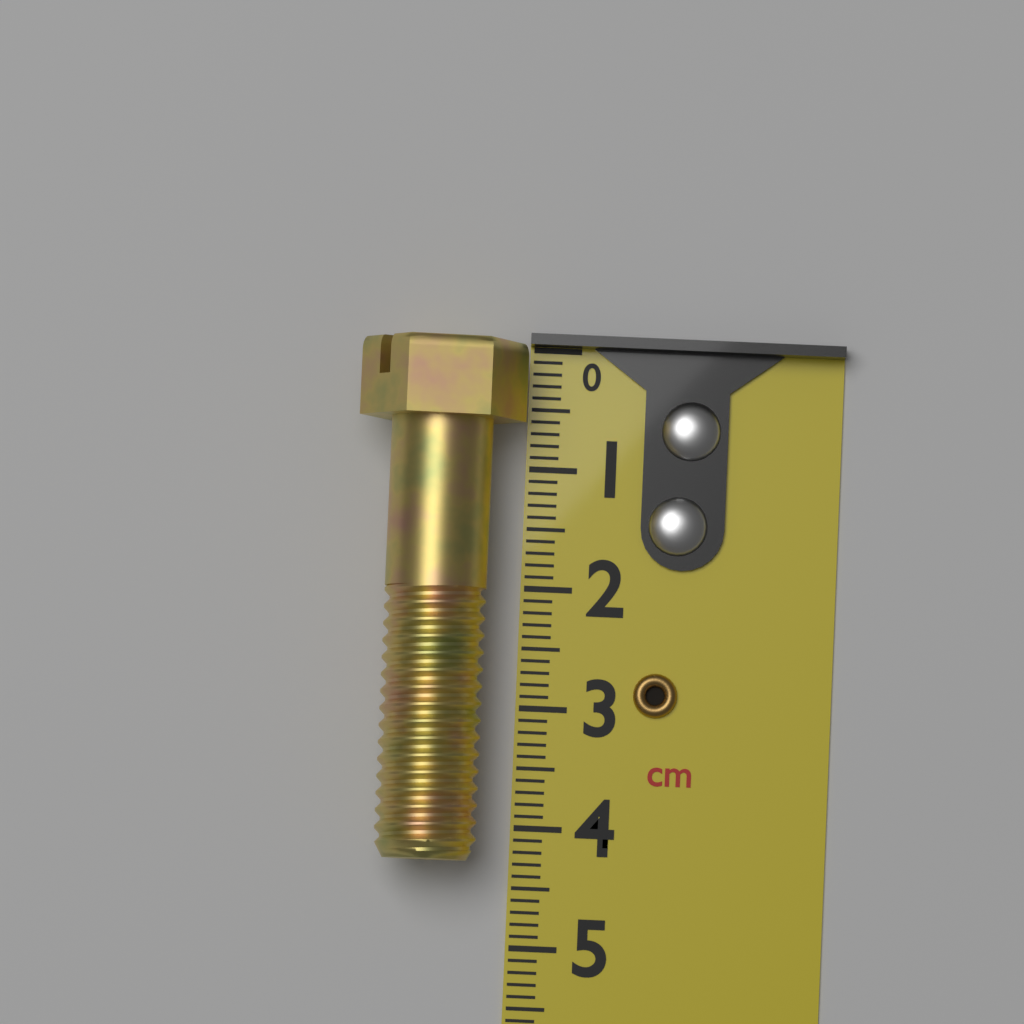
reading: 4.3 cm
